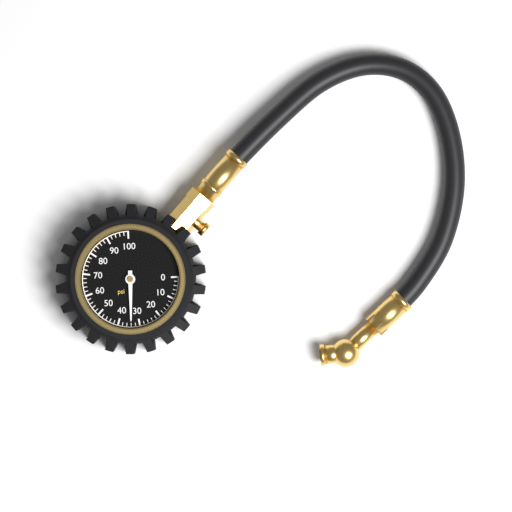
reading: 34 psi
